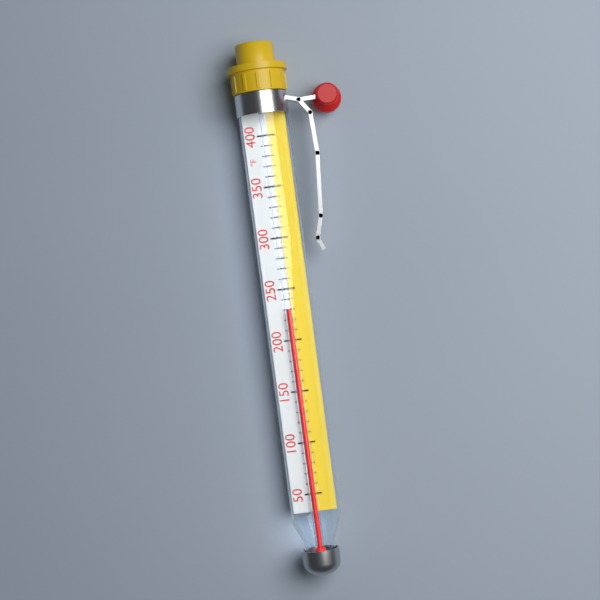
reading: 230 °F
